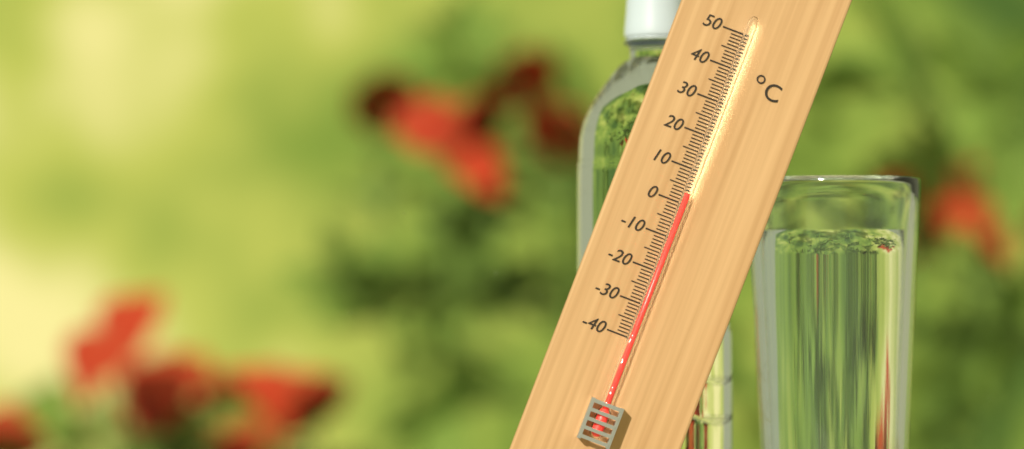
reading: 3 °C
